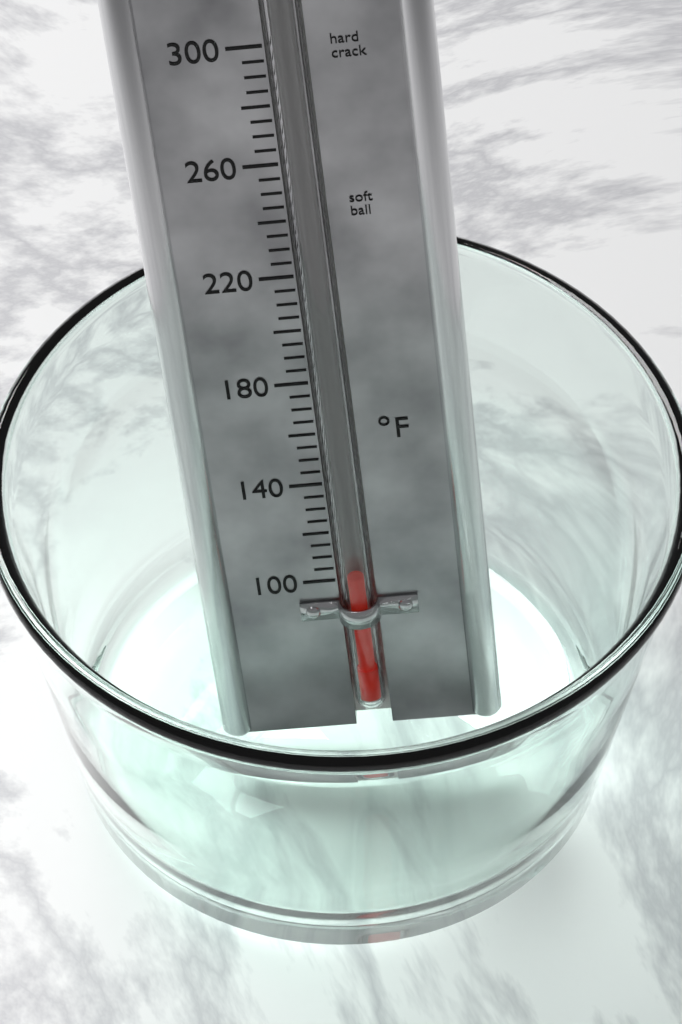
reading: 102 °F
